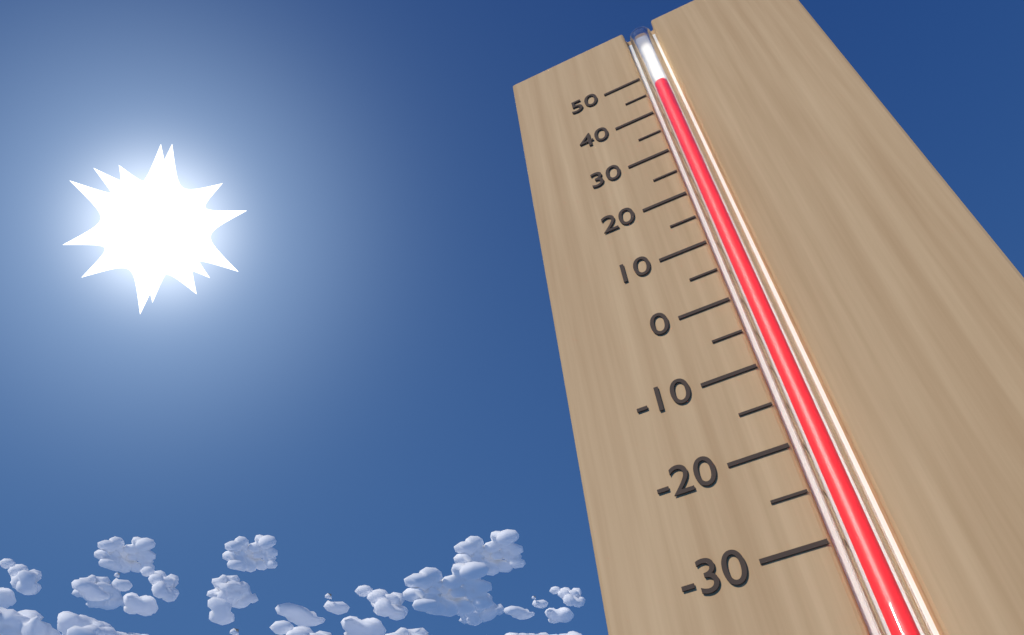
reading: 45 (no unit)
